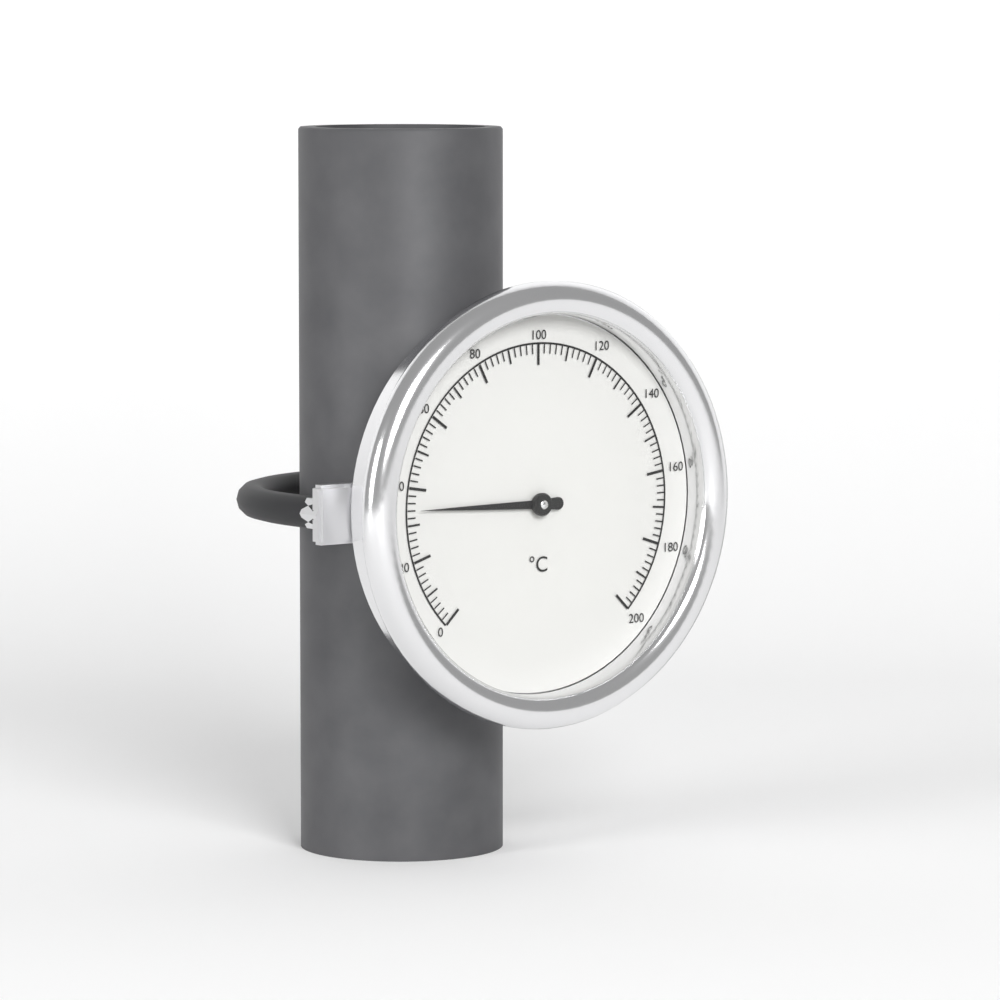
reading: 34 °C
